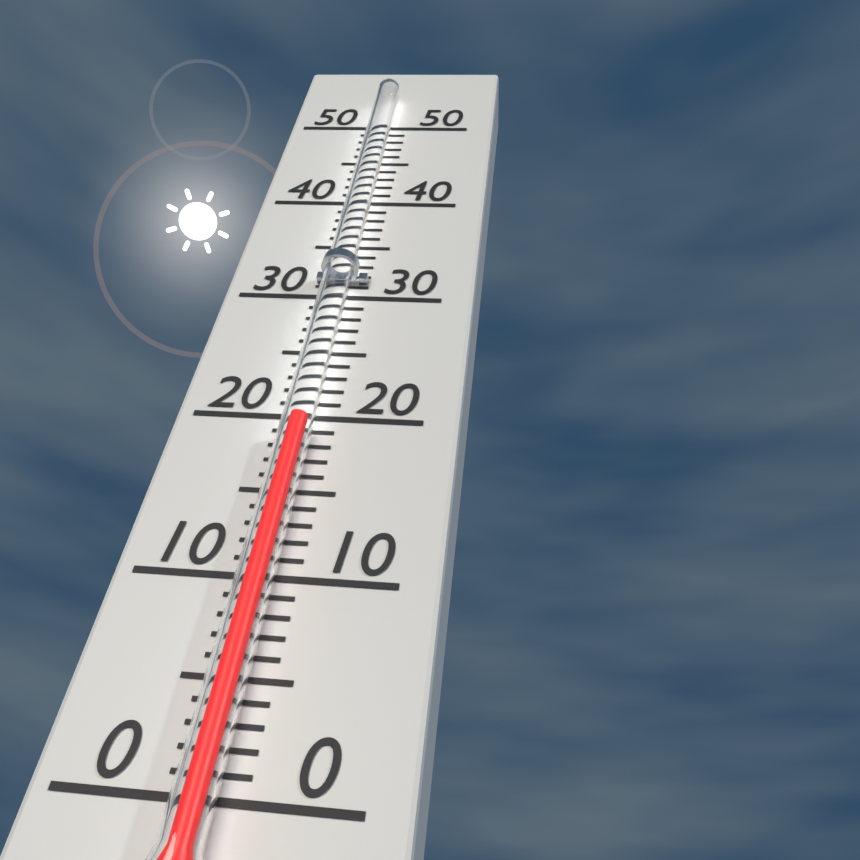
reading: 19 (no unit)
